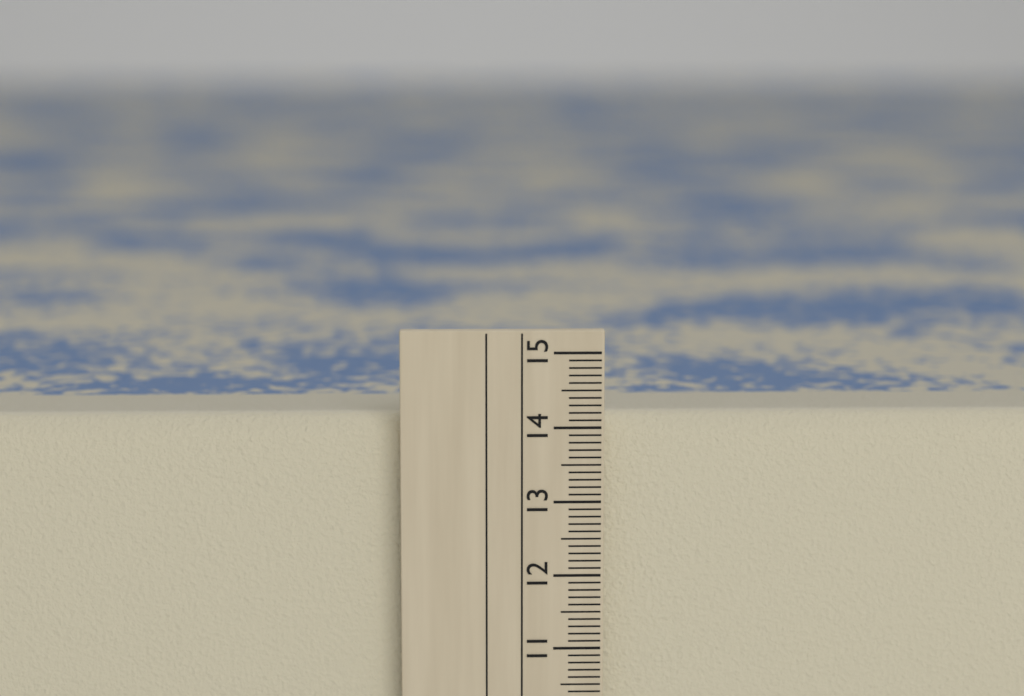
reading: 14.1 cm
